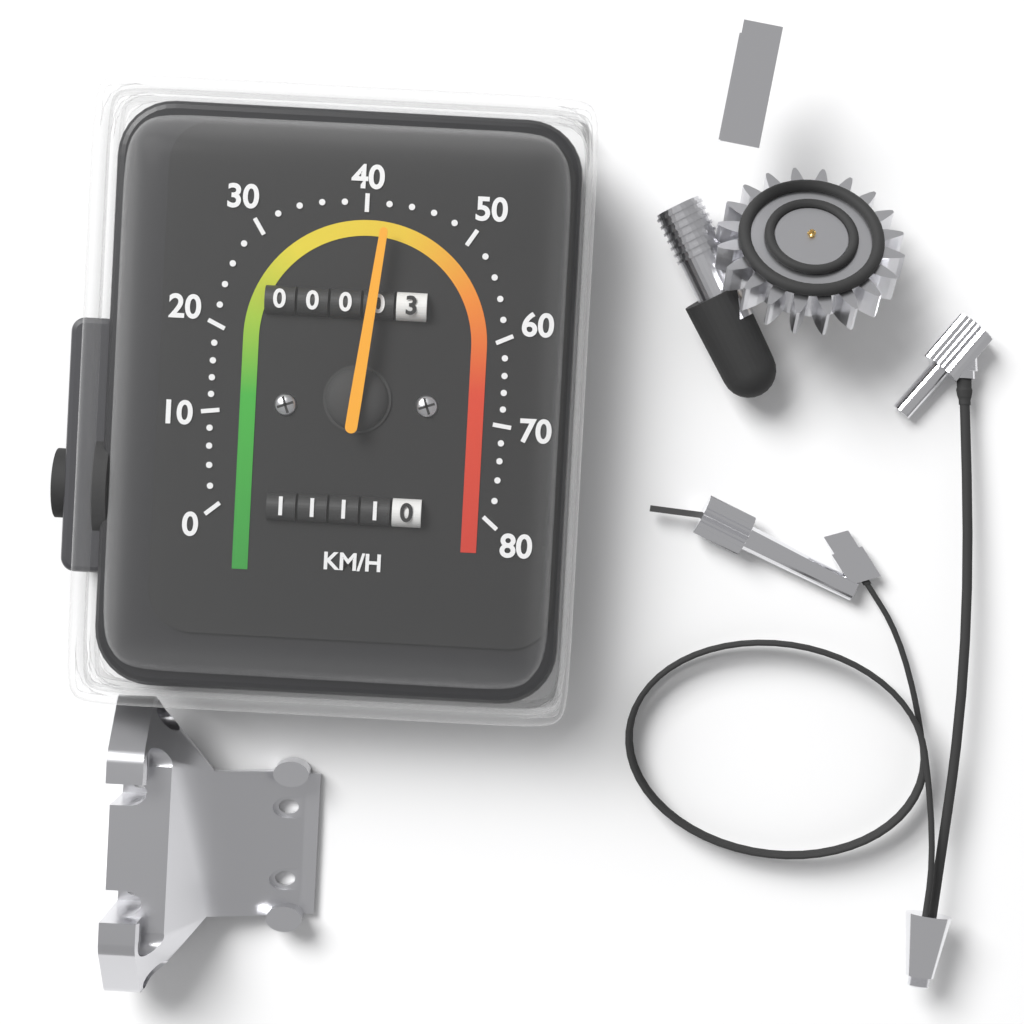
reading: 42 km/h
